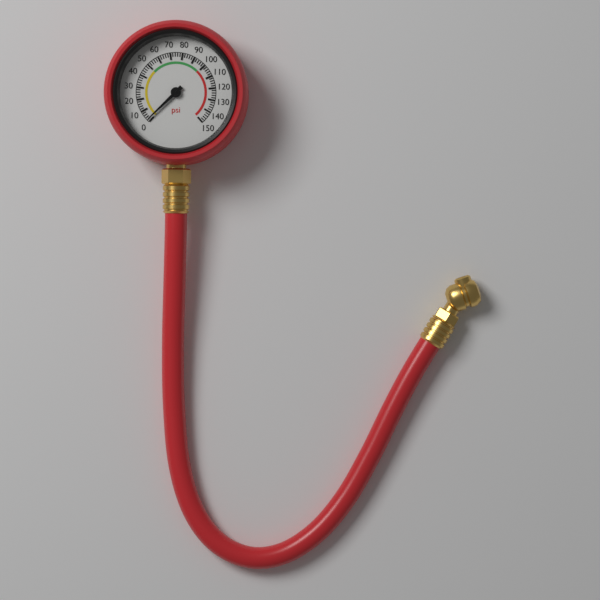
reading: 2 psi
